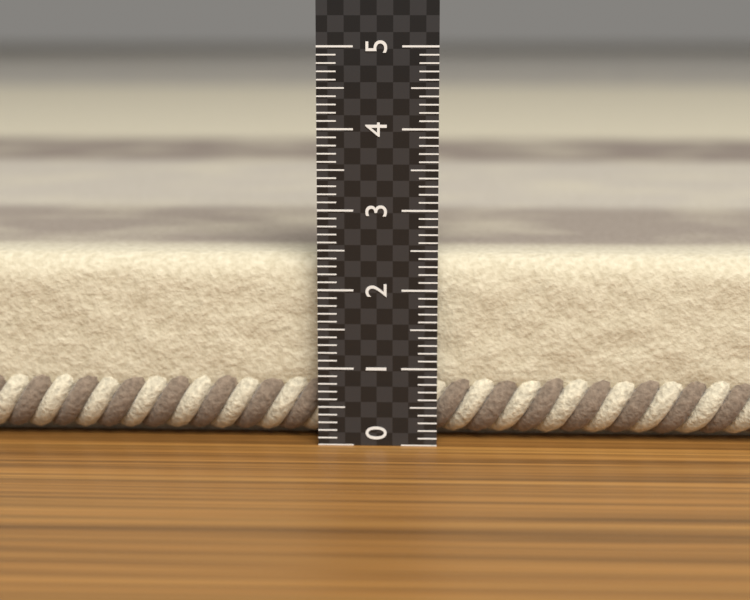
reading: 2.4 (no unit)
